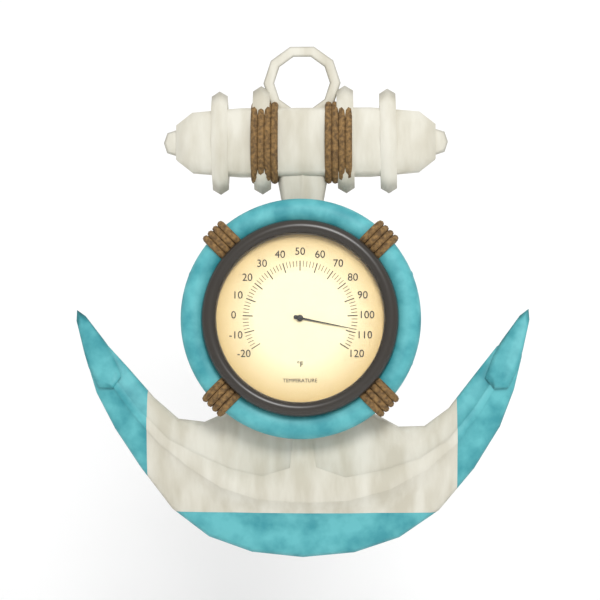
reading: 108 °F
